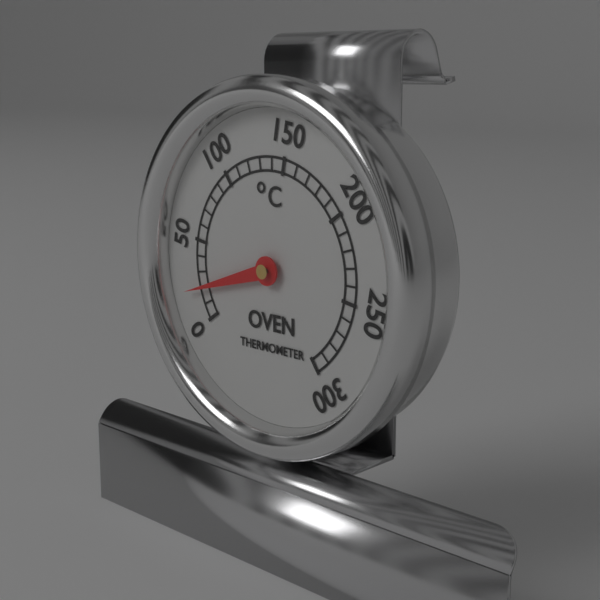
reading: 20 °C
